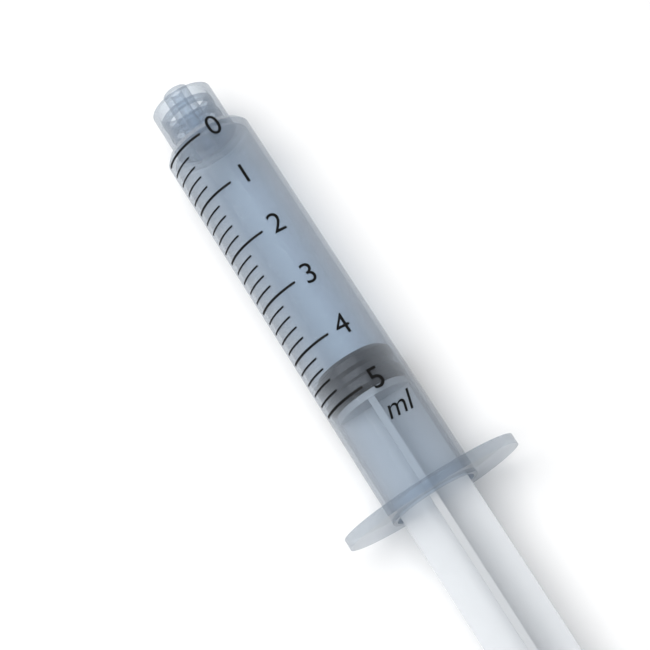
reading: 4.4 ml
